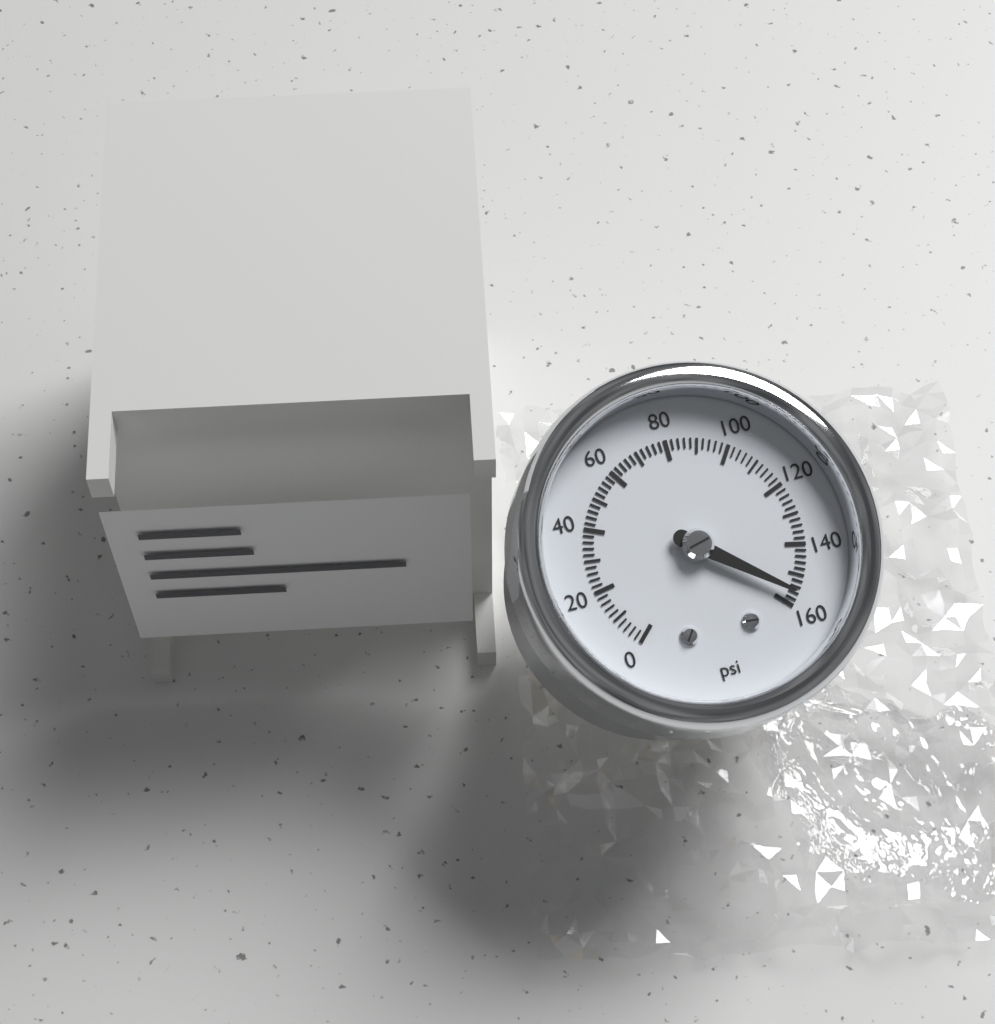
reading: 156 psi
